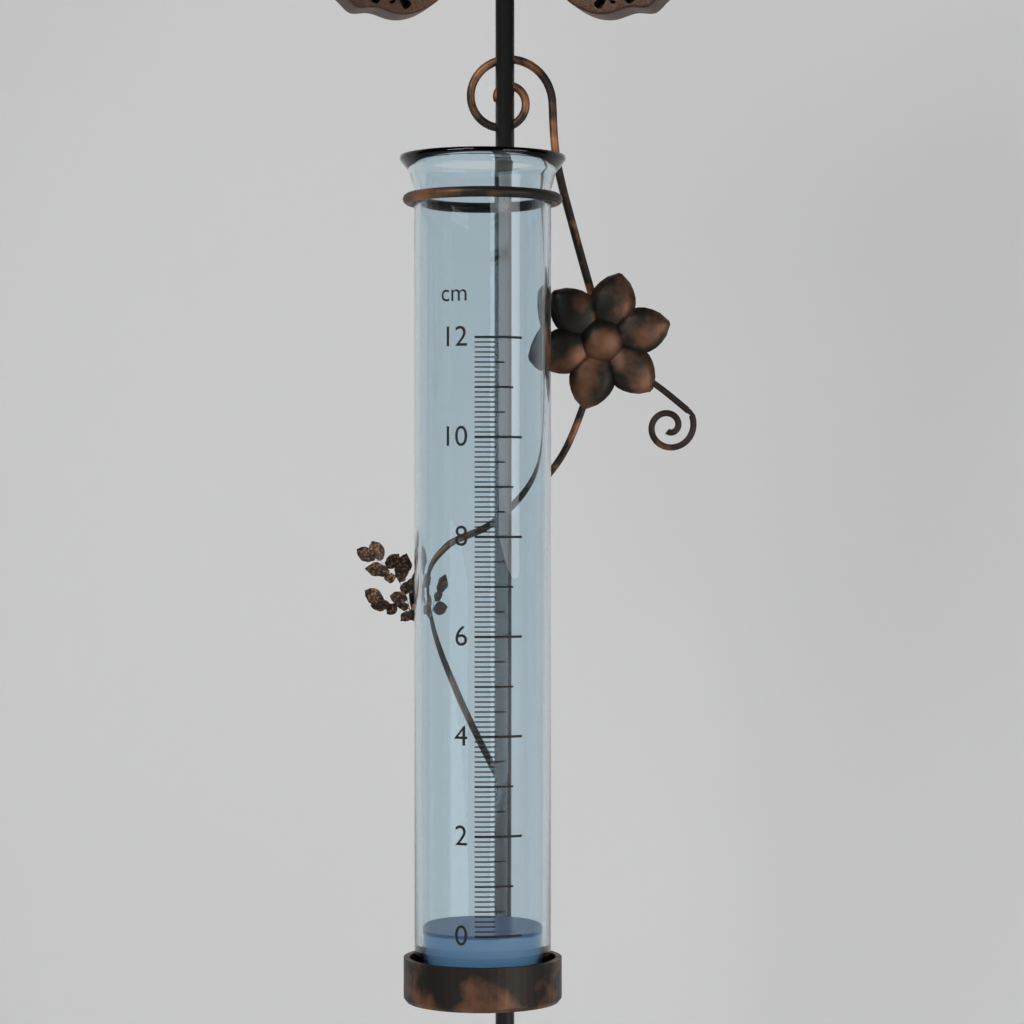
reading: 0.0 cm
